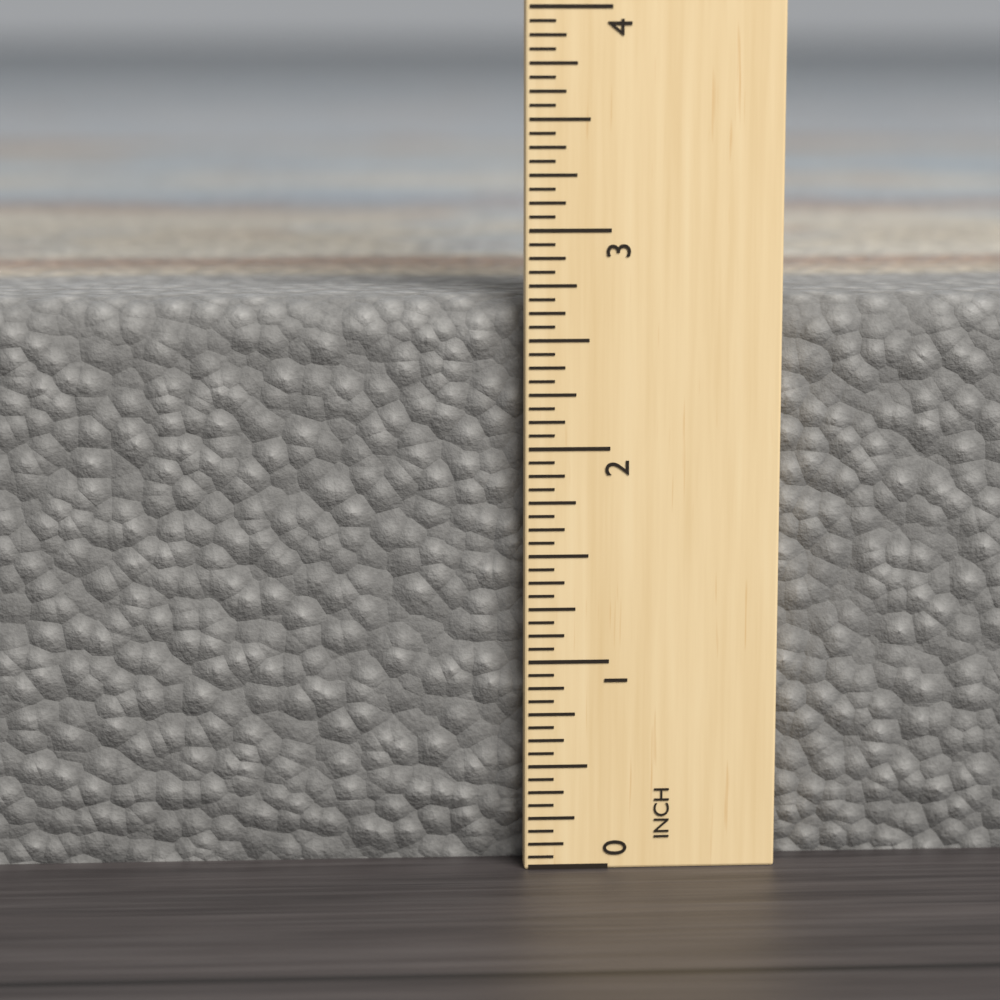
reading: 2.6875 in
